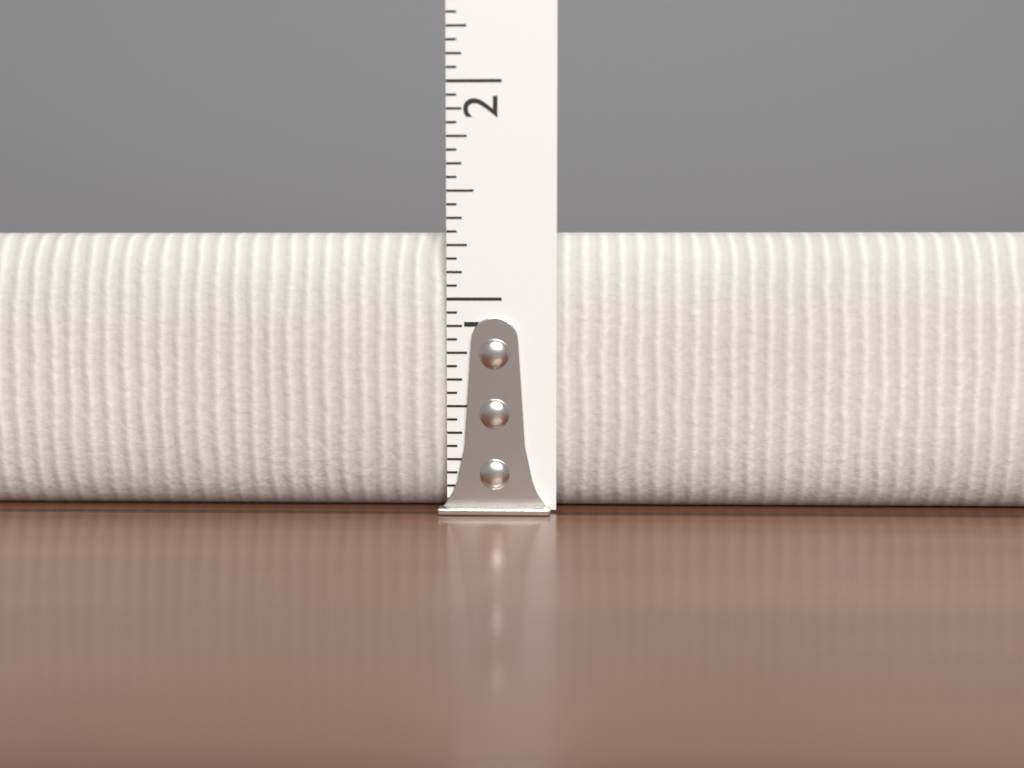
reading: 1.3125 in
